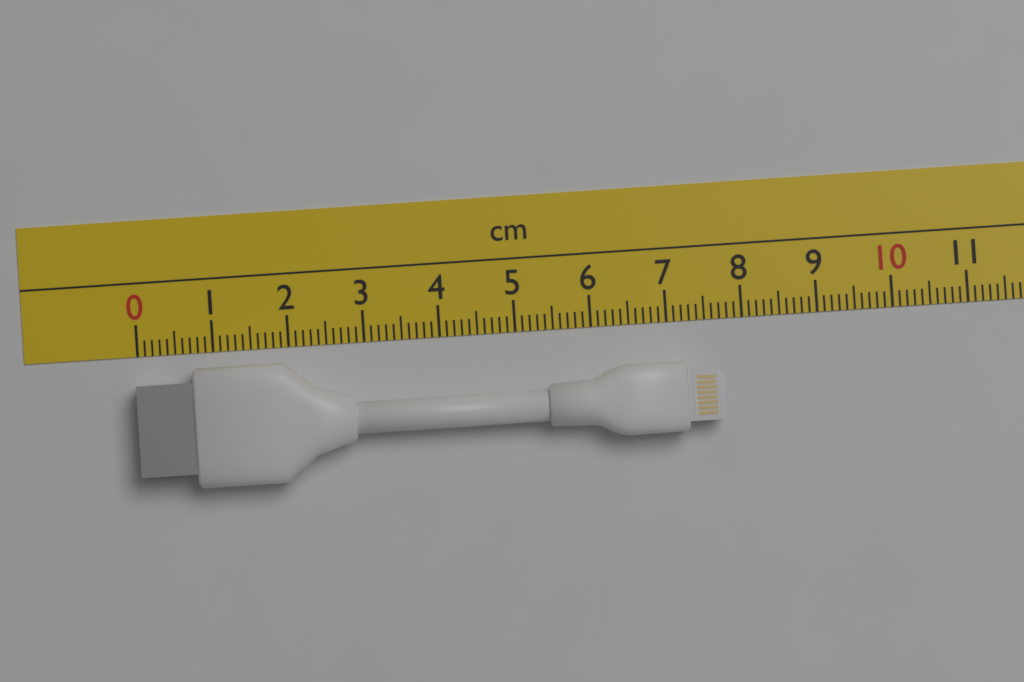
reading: 7.7 cm
